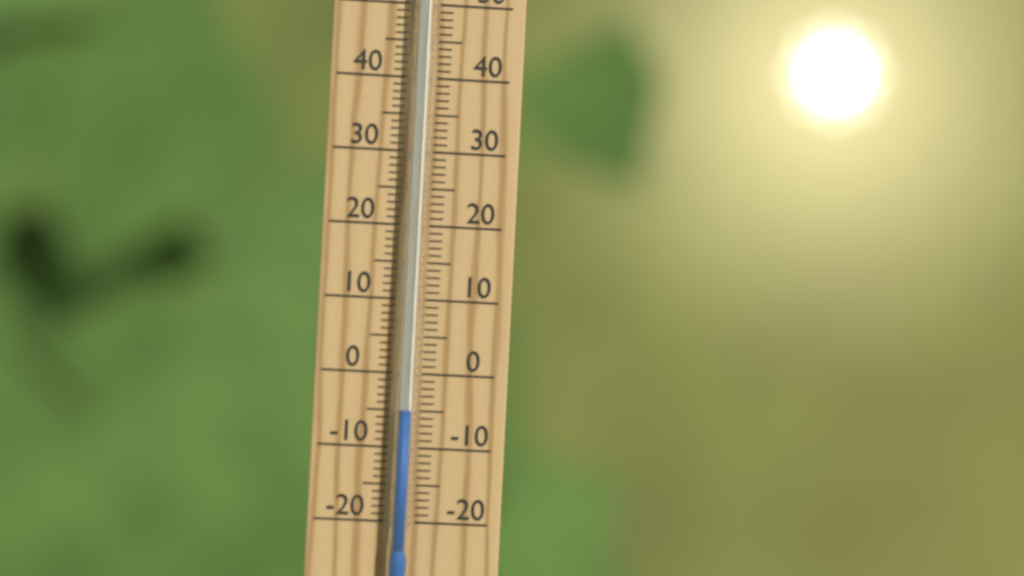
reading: -5 °C
